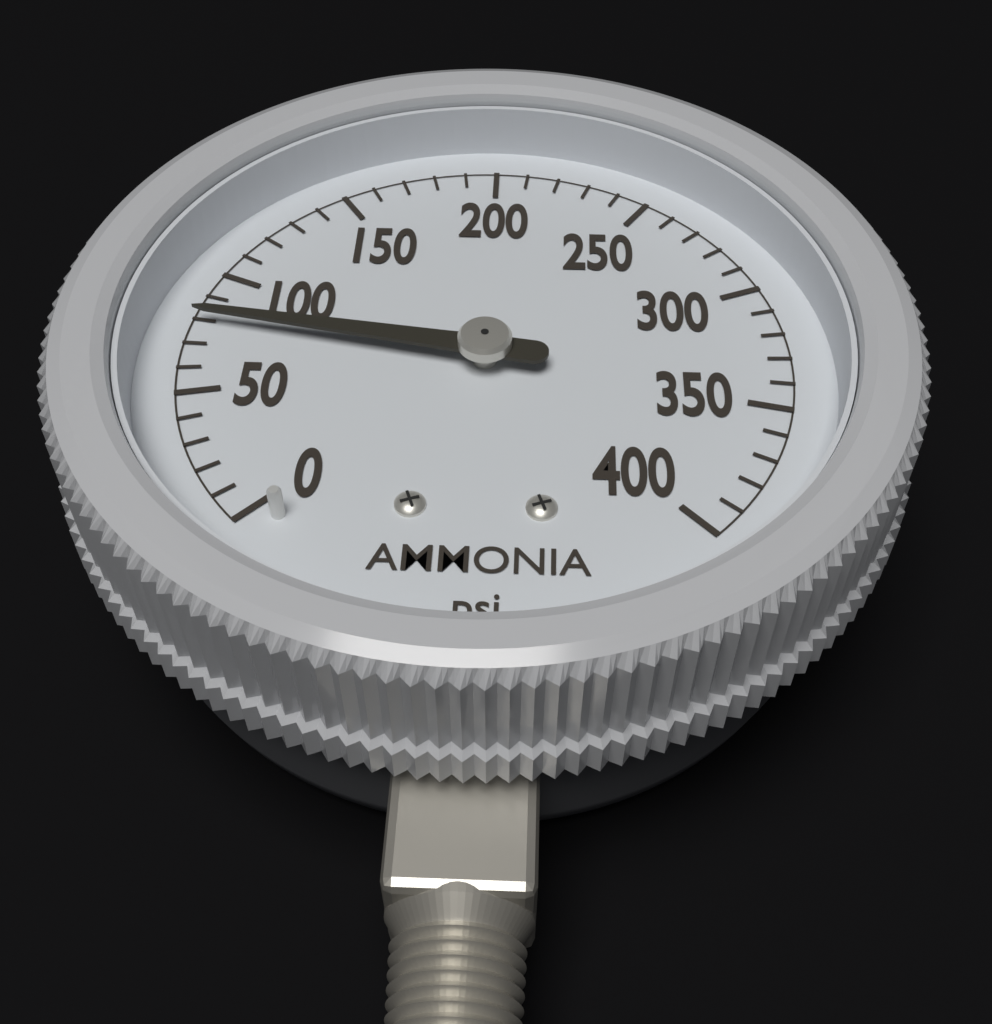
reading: 80 psi
